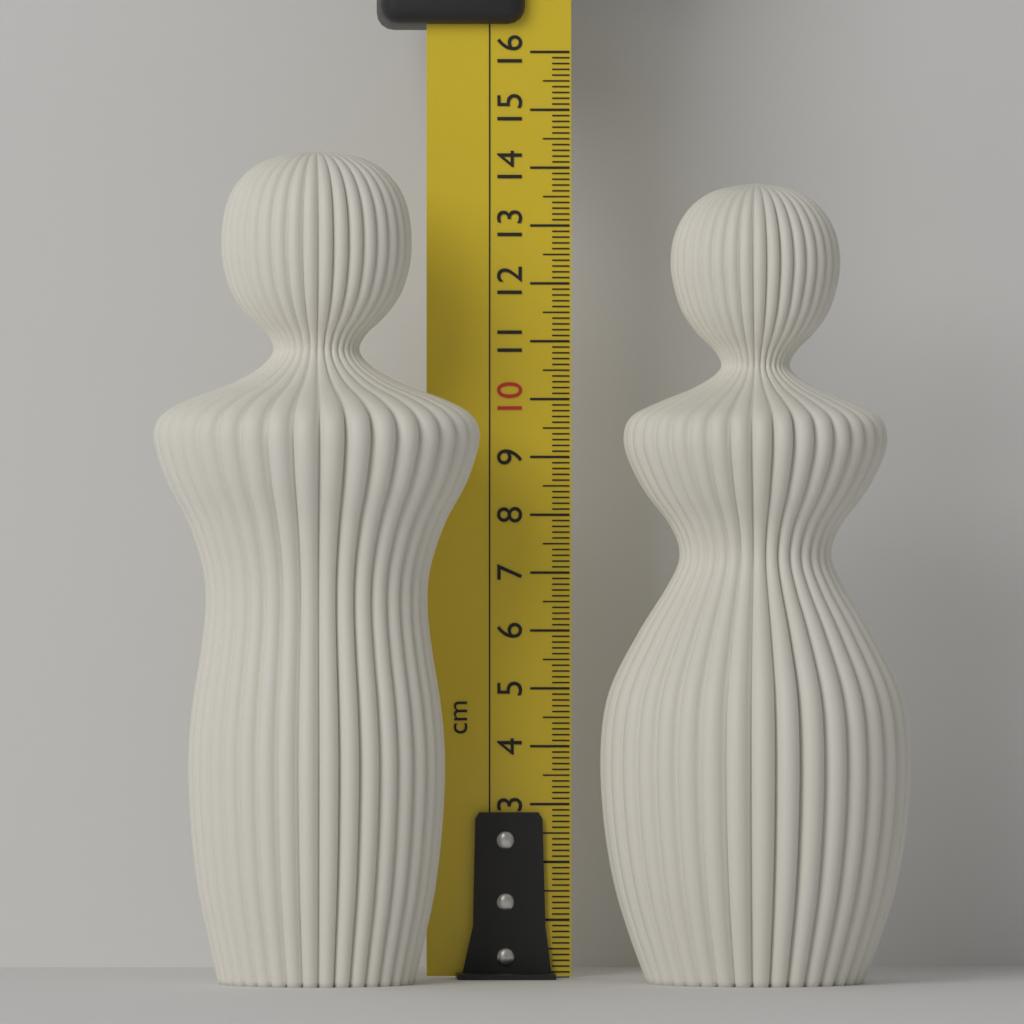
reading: 14.2 cm
